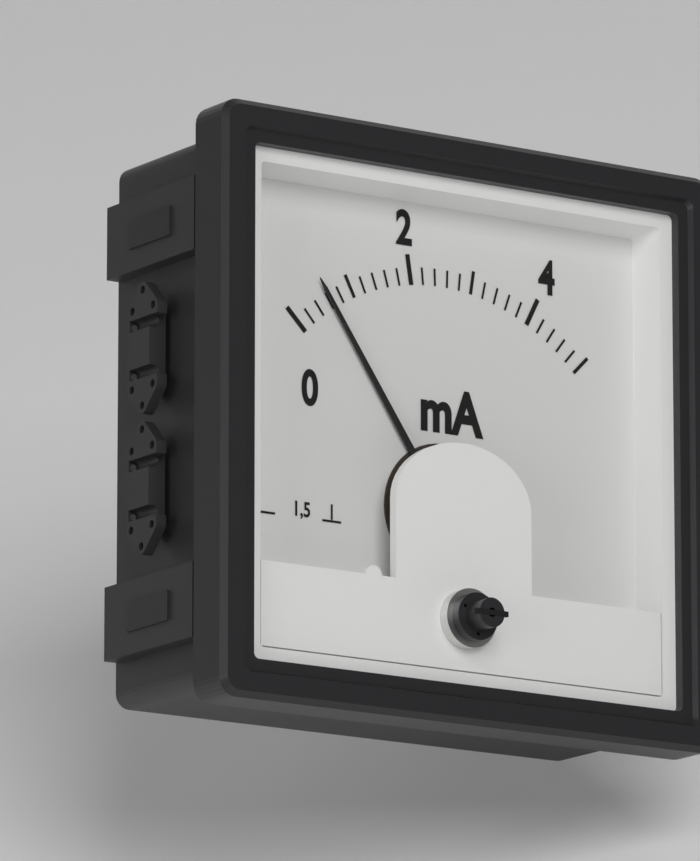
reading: 0.6 mA
